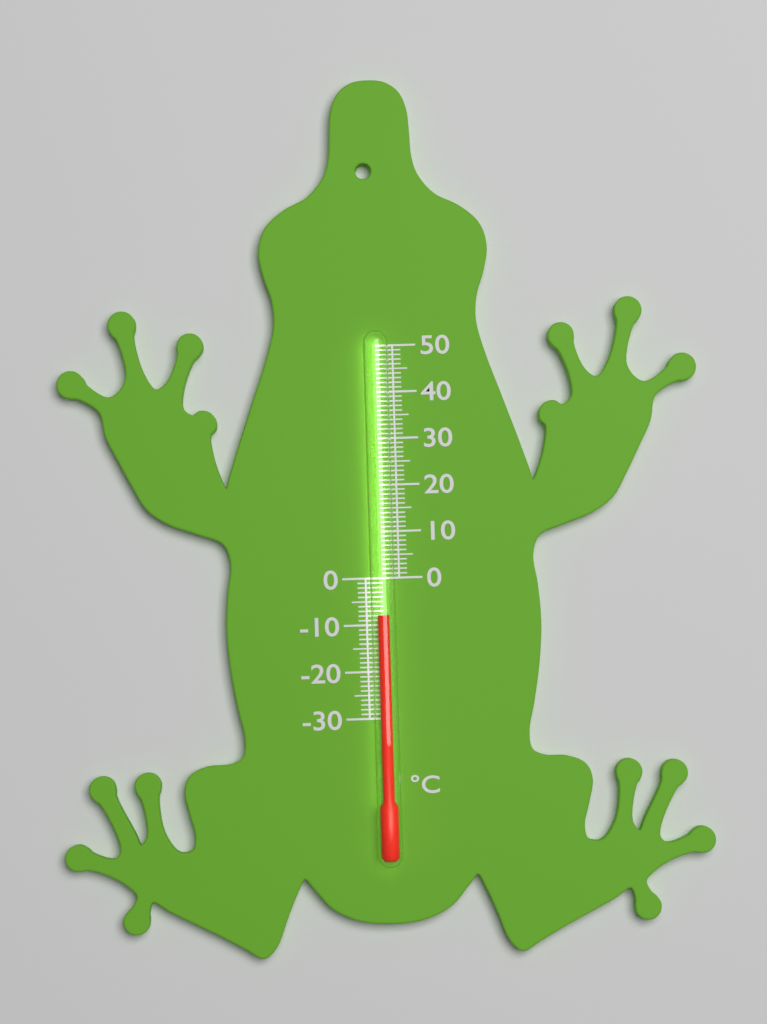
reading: -8 °C
